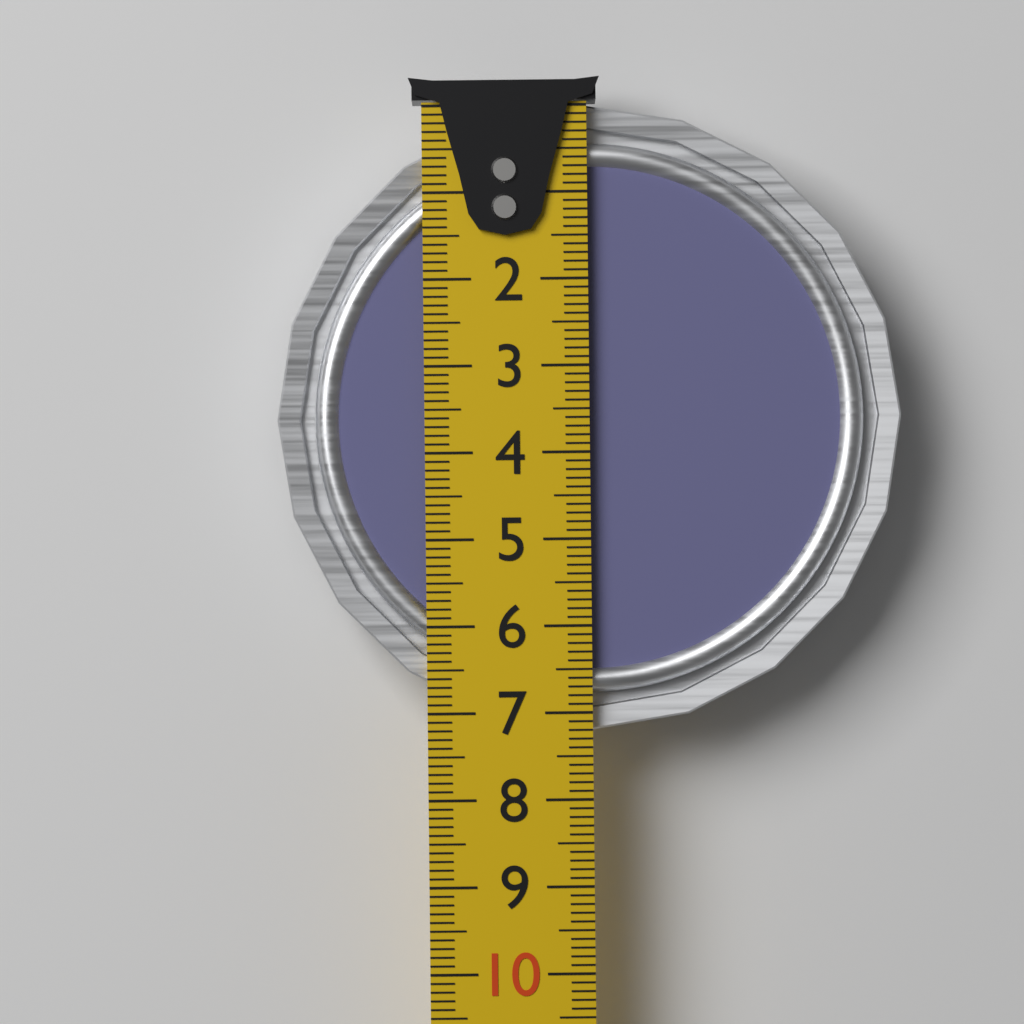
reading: 7.2 cm
